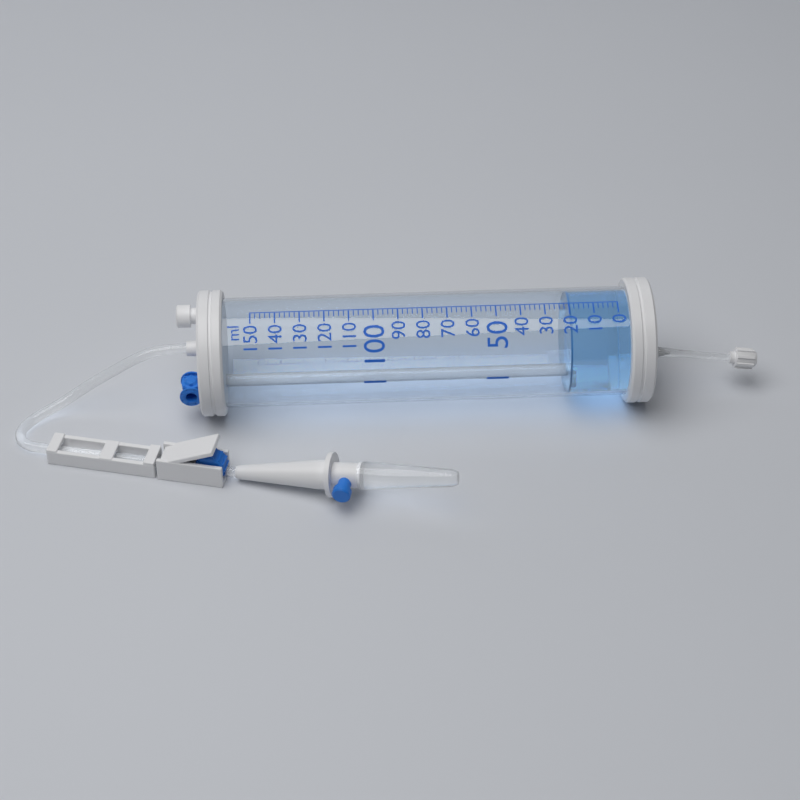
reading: 20 ml
